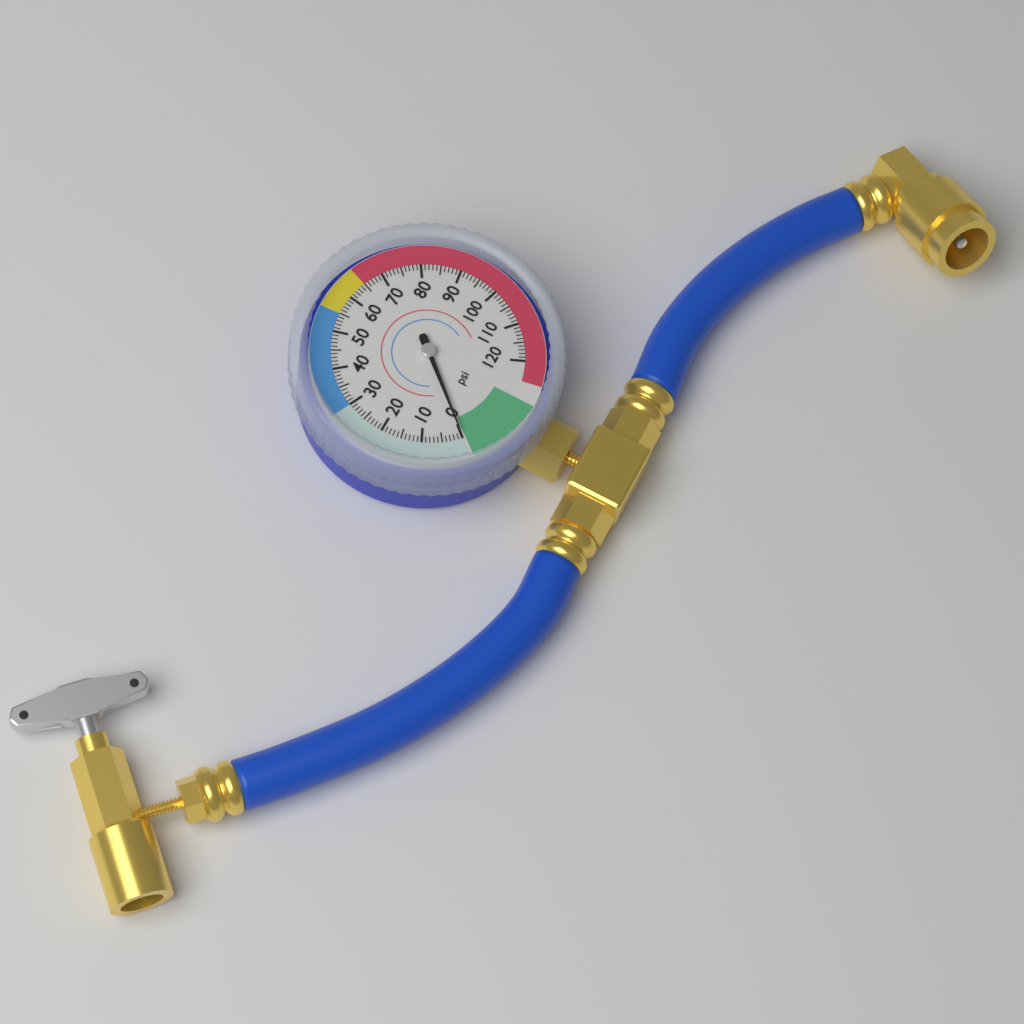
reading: 0 psi
